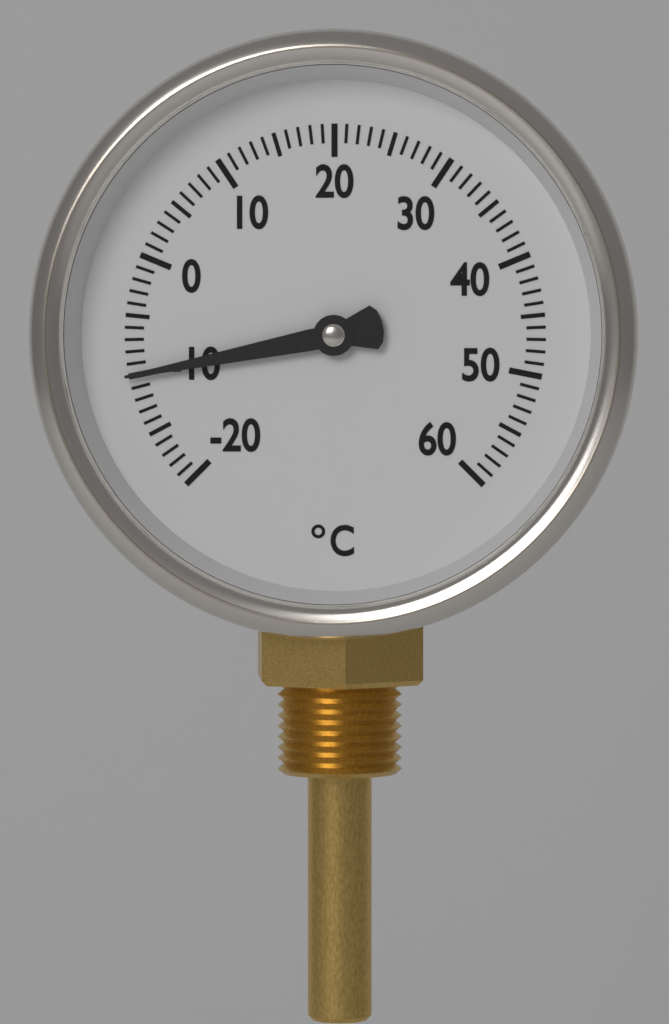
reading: -10 °C
